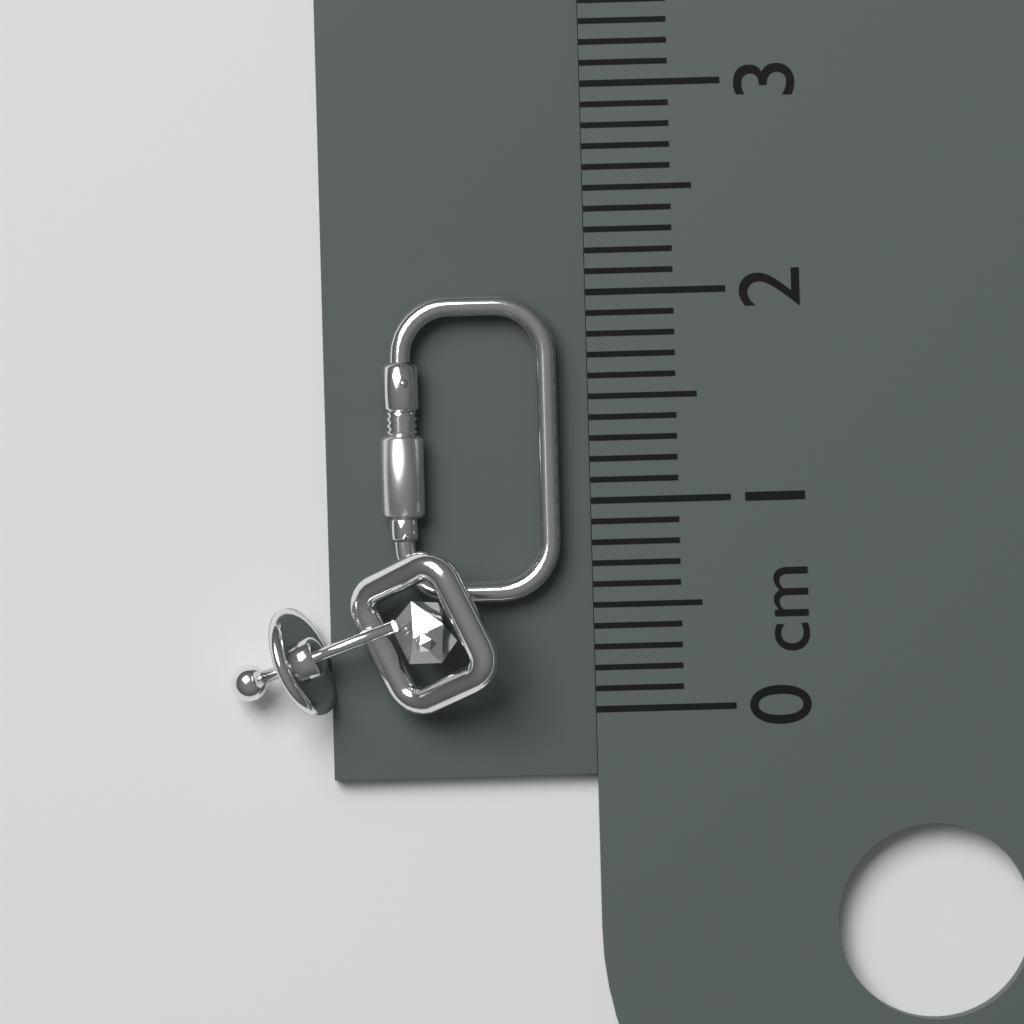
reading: 2.0 cm
